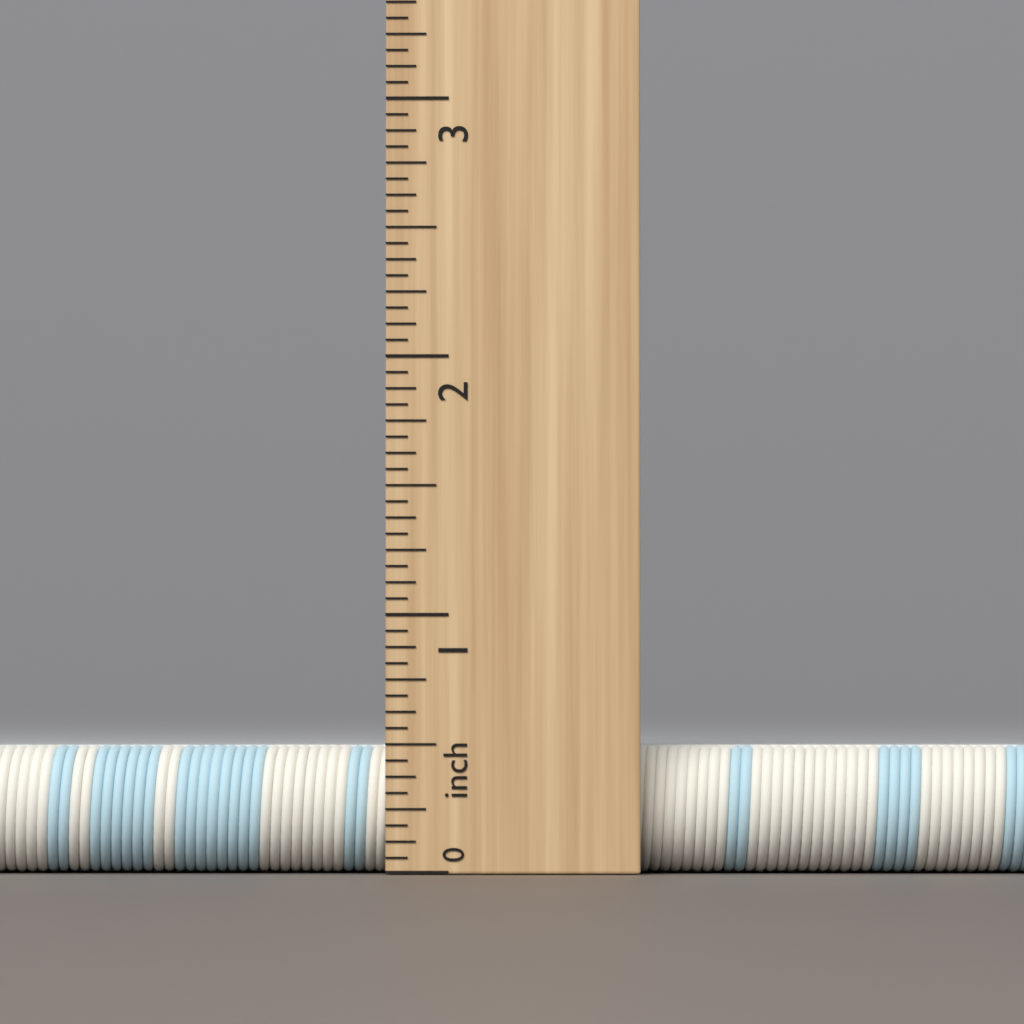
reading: 0.5000 inch
